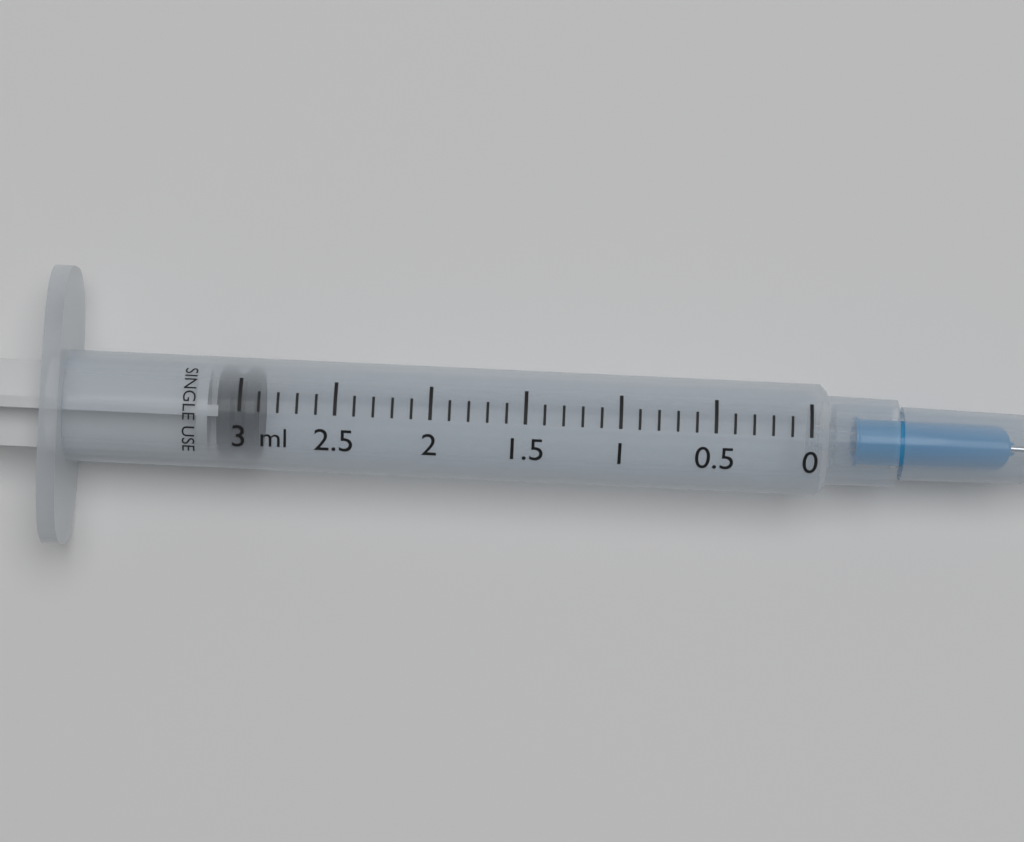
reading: 2.9 ml
